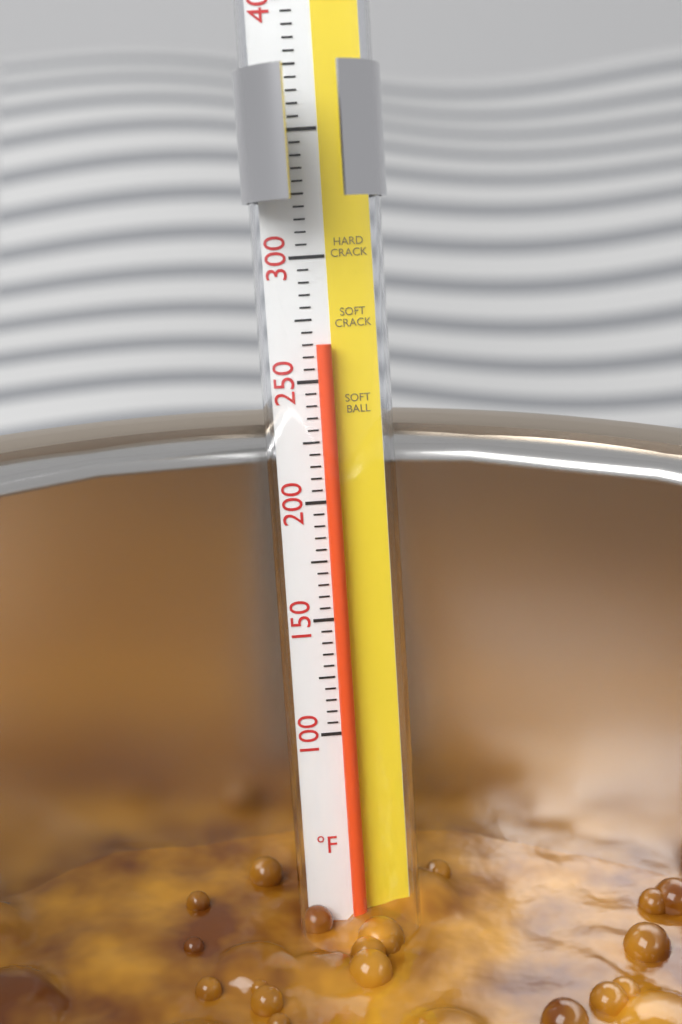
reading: 265 °F
